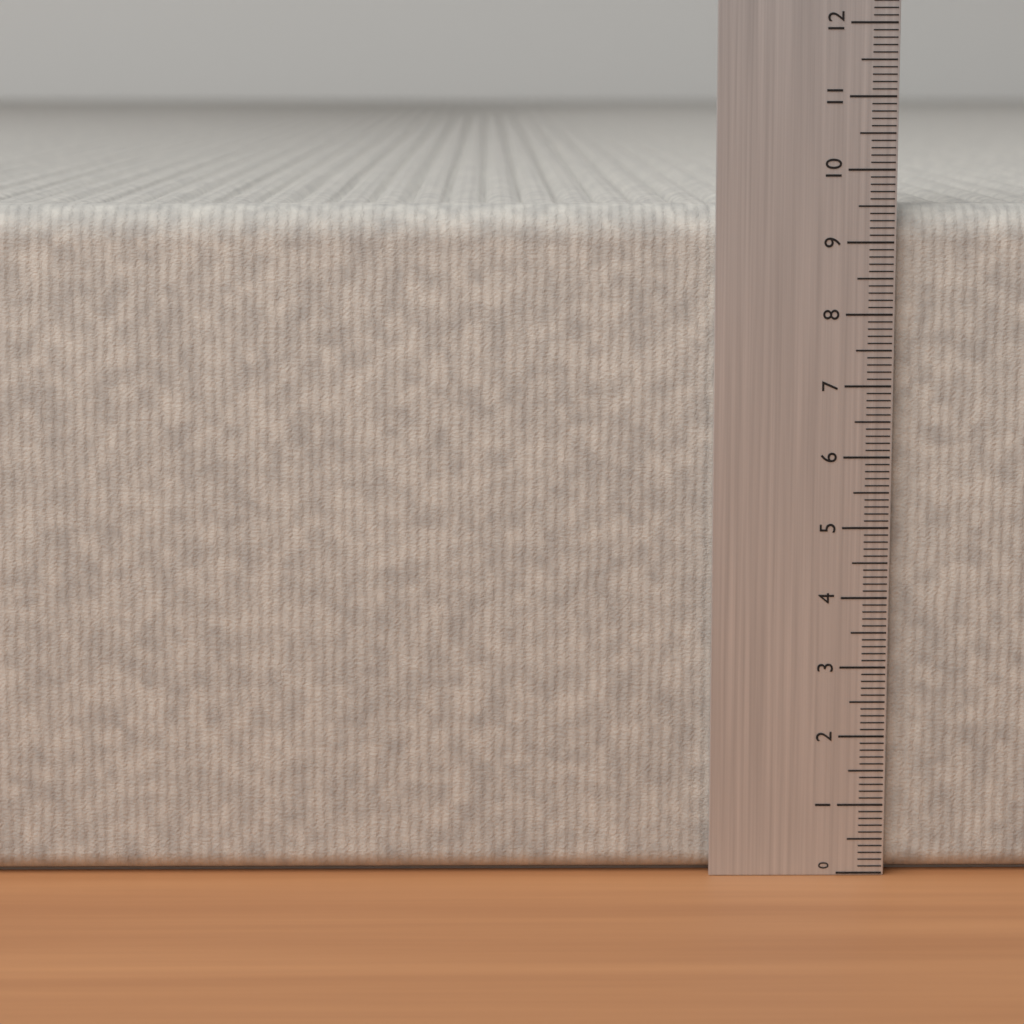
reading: 9.5 (no unit)
